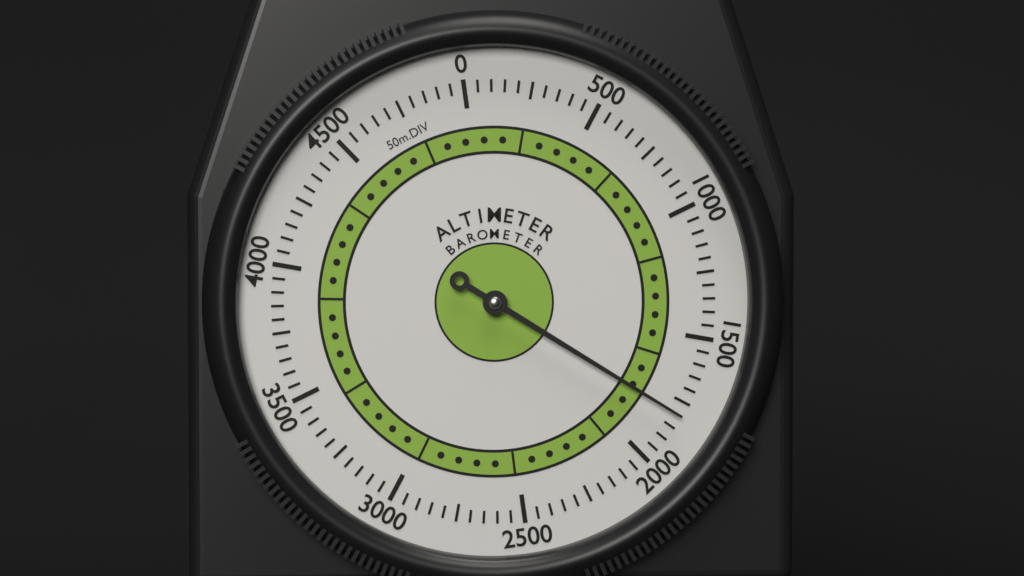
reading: 1800 m
